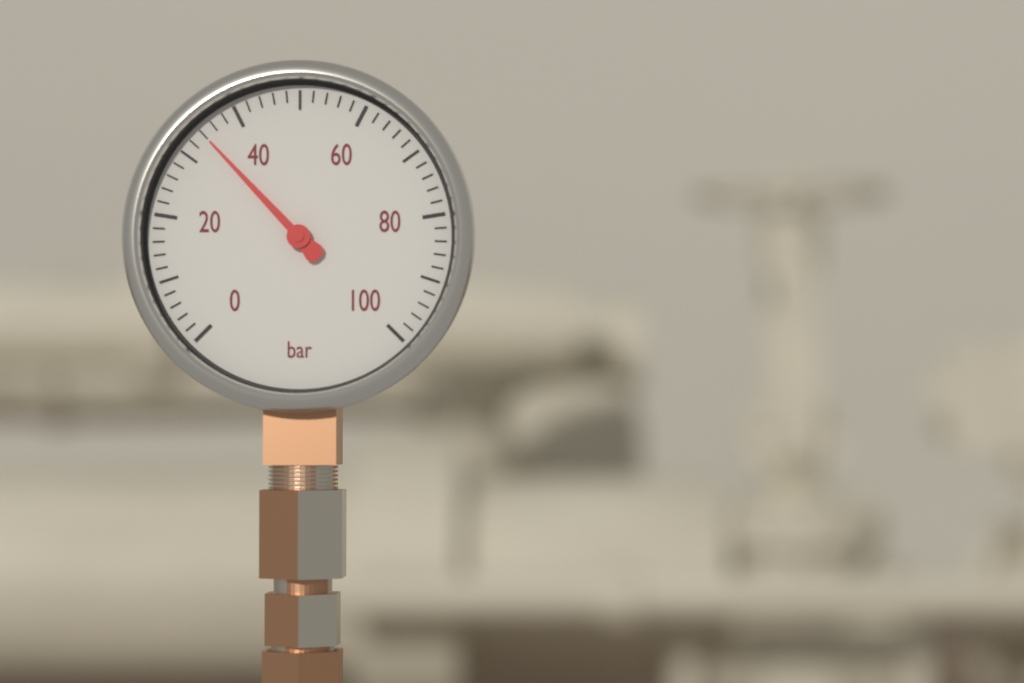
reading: 34 bar
